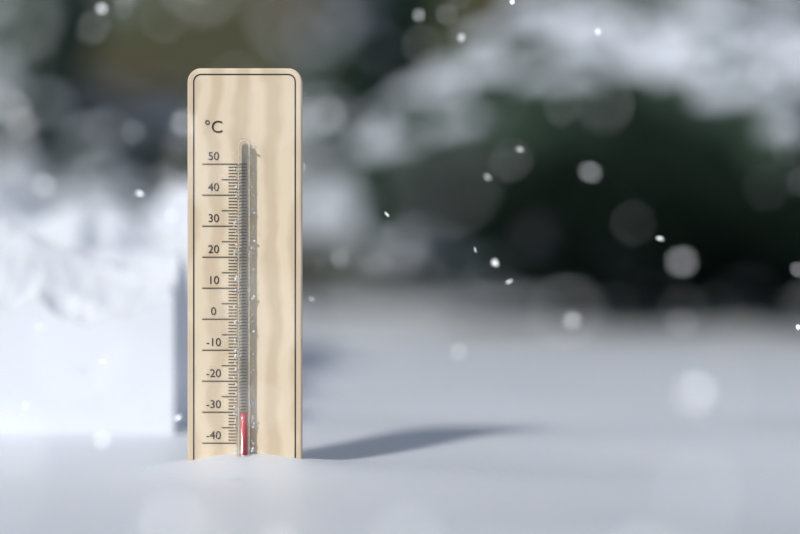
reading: -30 °C
